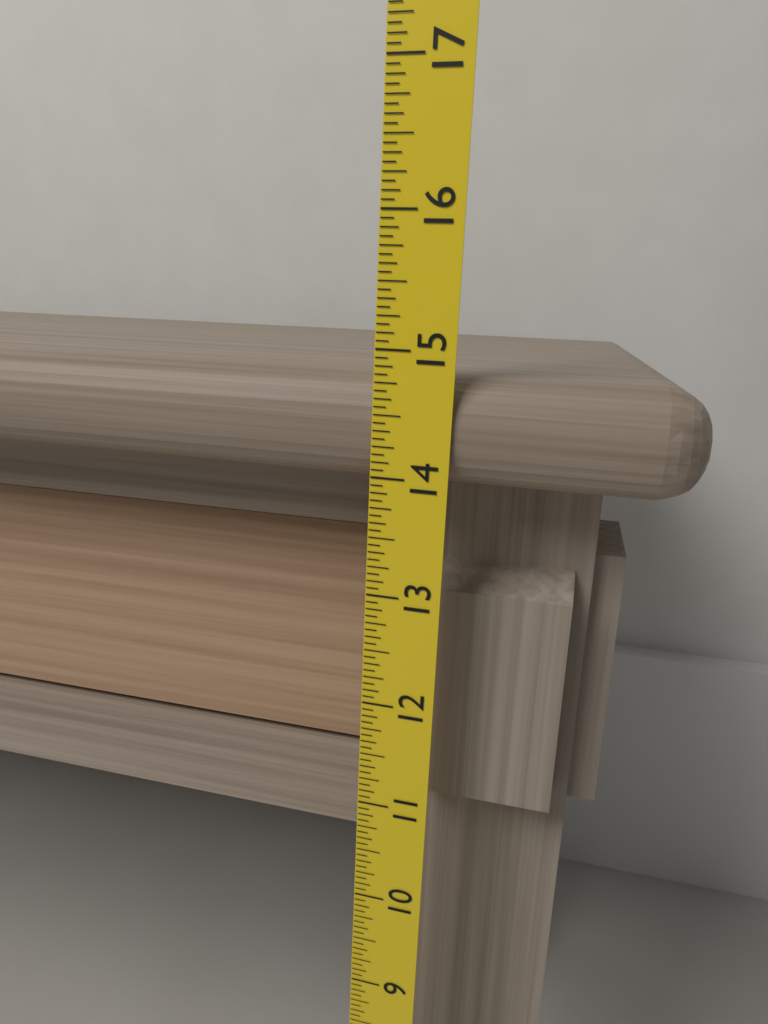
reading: 14.8125 (no unit)
